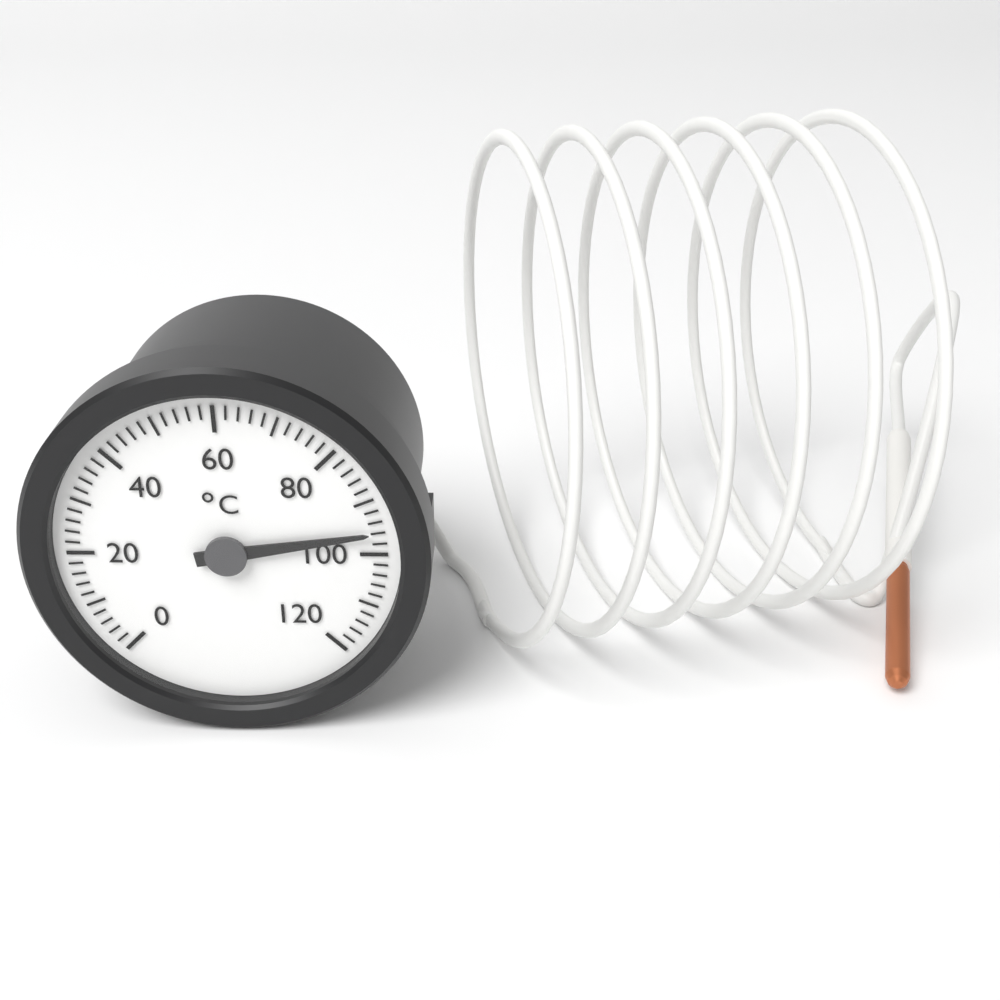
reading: 96 °C
